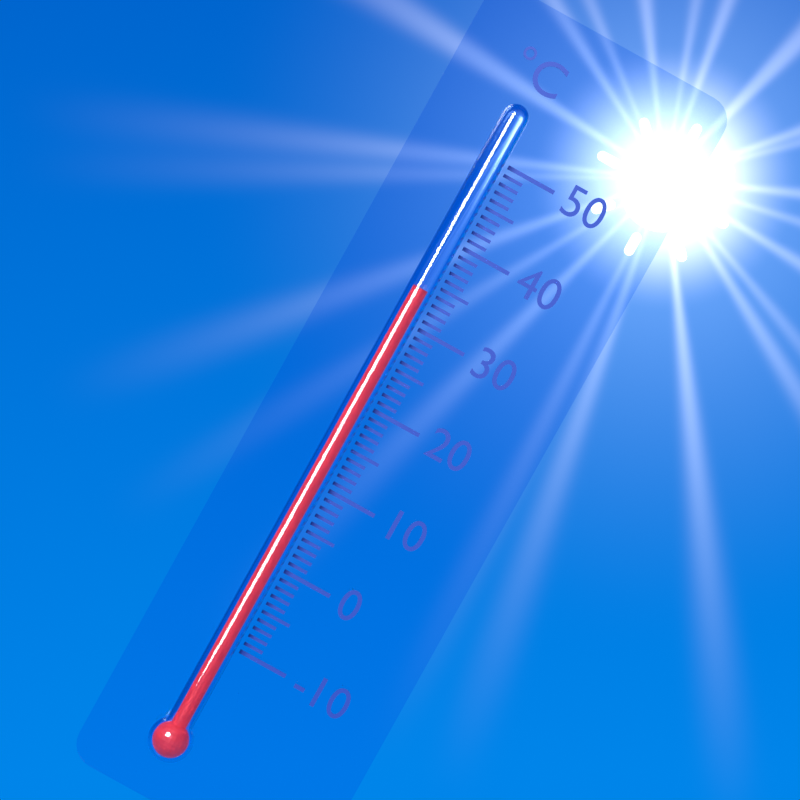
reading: 34 °C
